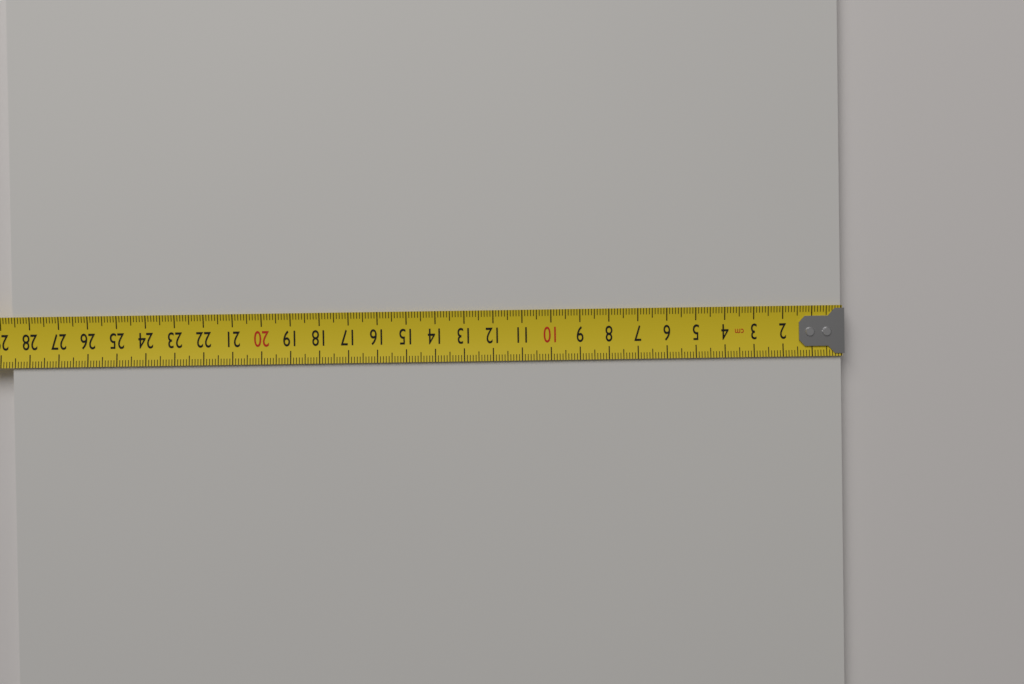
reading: 28.6 cm
